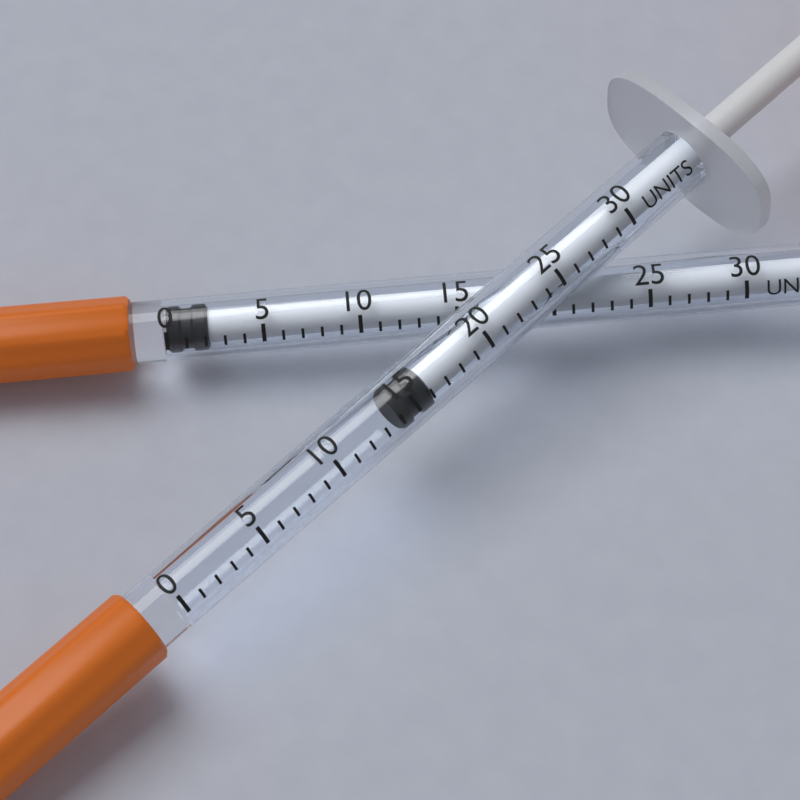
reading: 14 units
